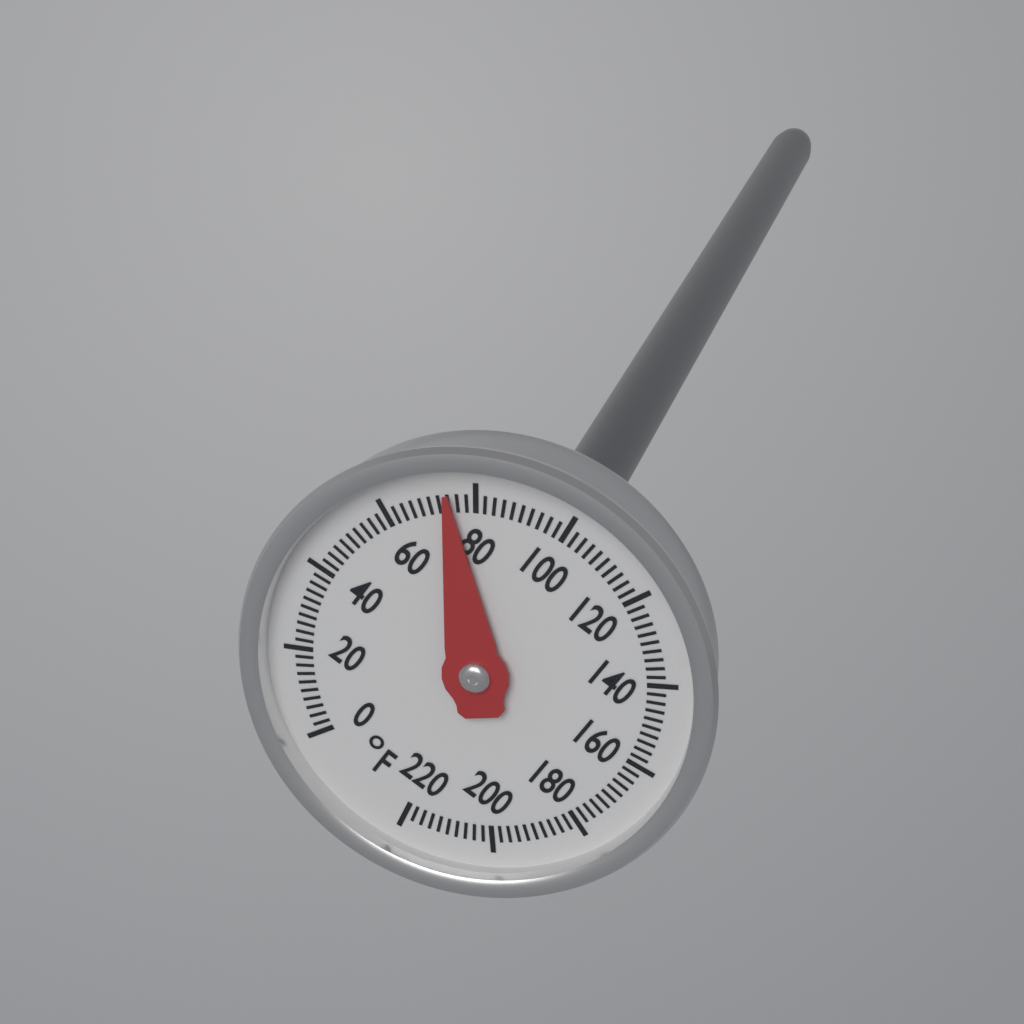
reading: 74 °F
